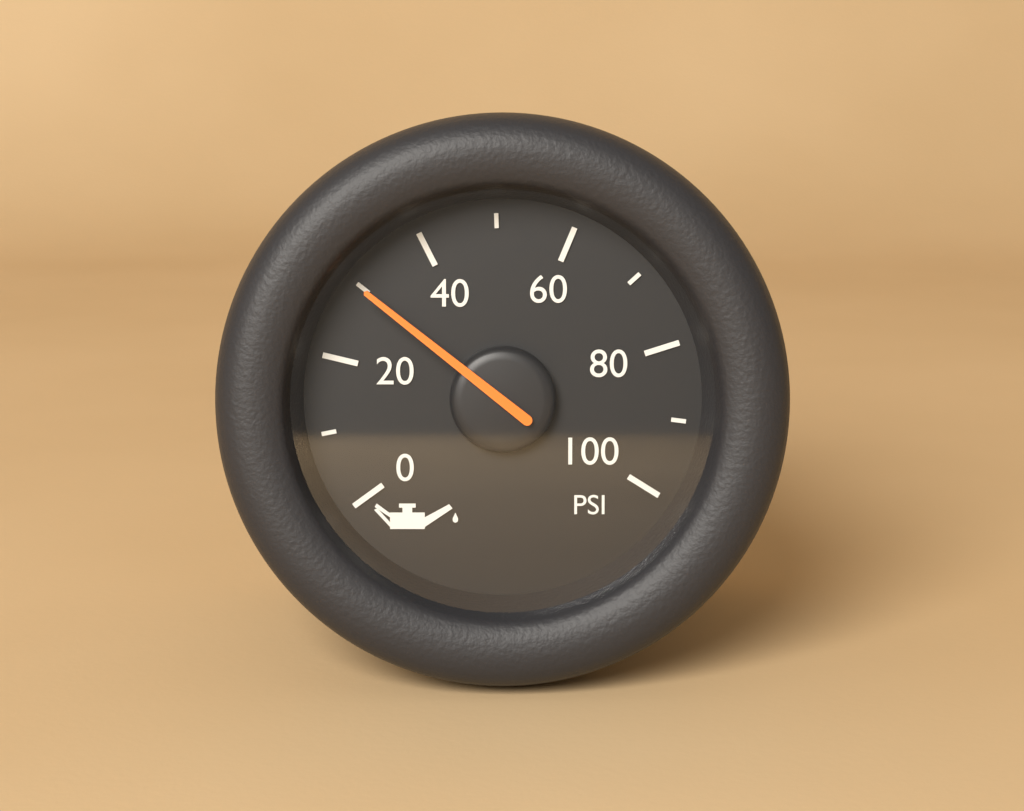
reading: 30 PSI
